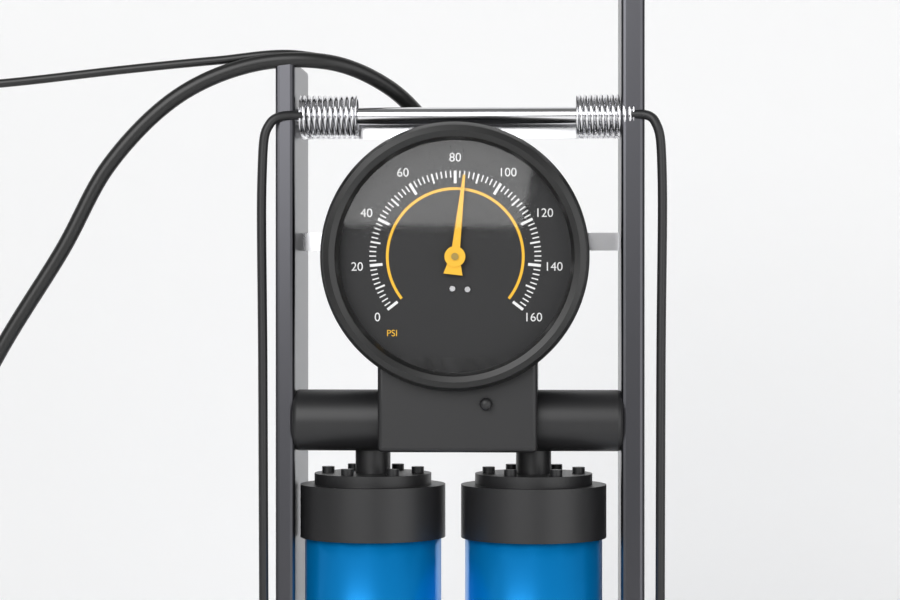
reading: 84 psi
